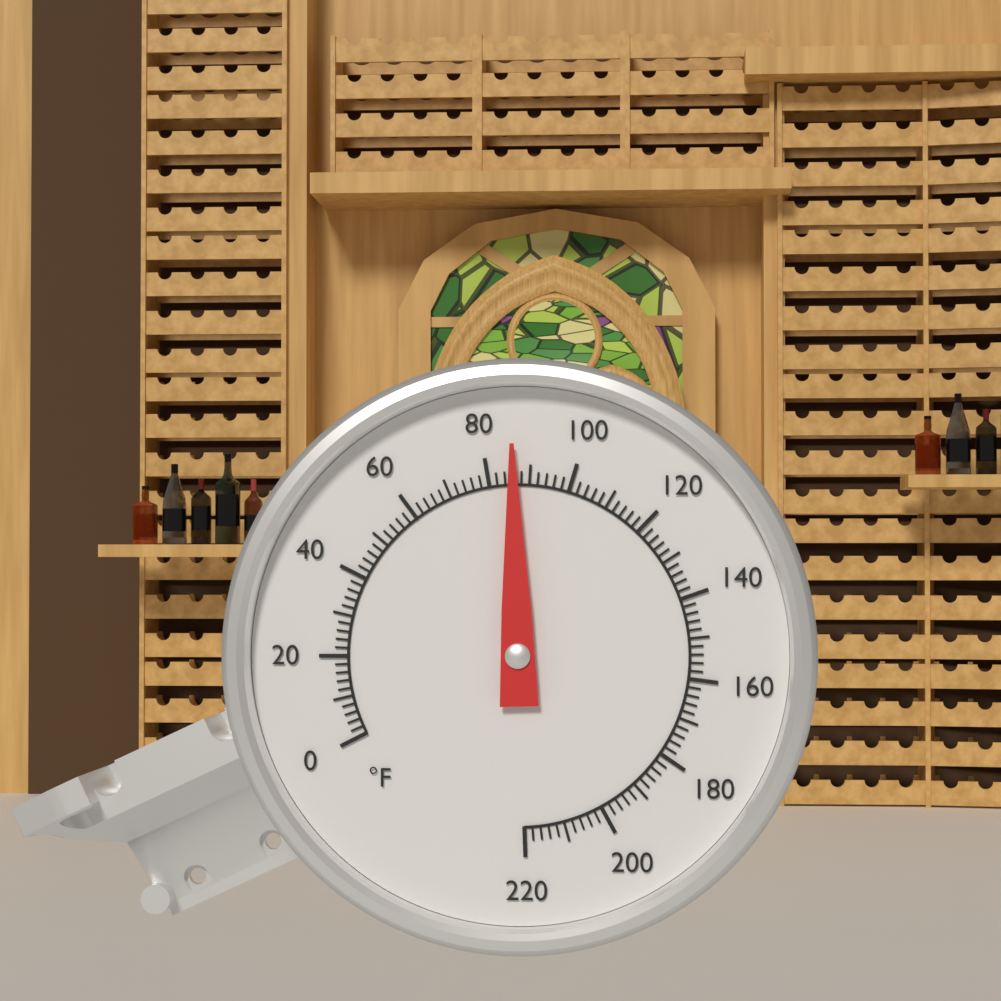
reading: 86 °F
